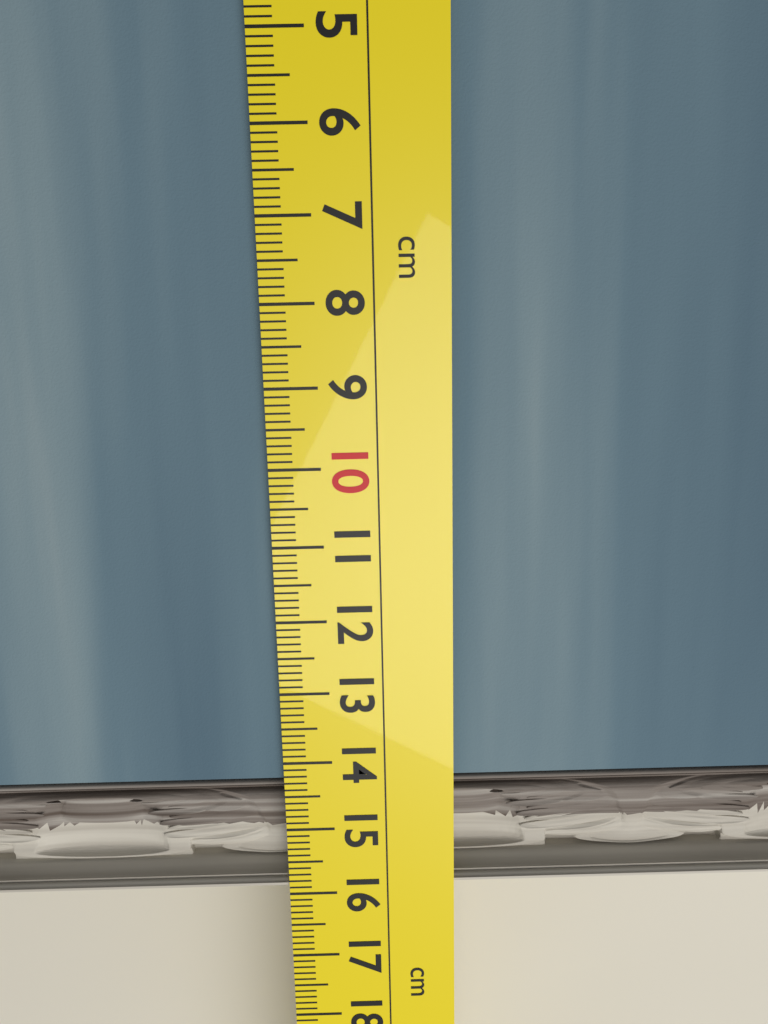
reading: 15.9 cm
